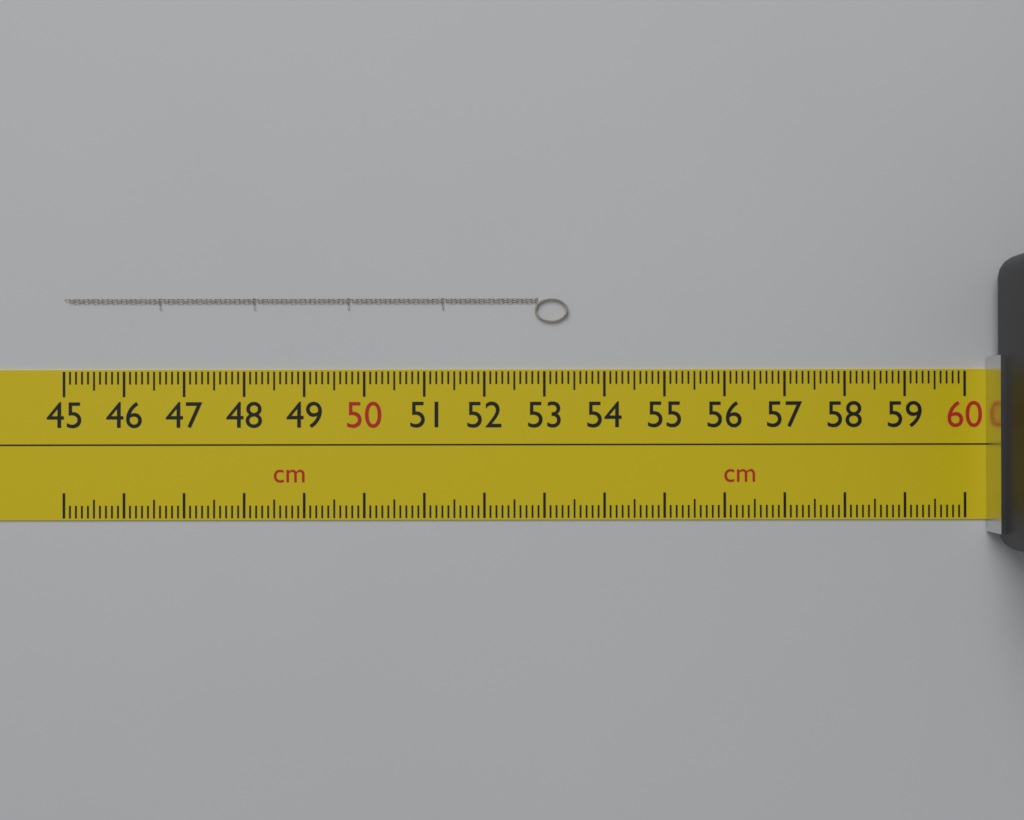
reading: 53.4 cm
